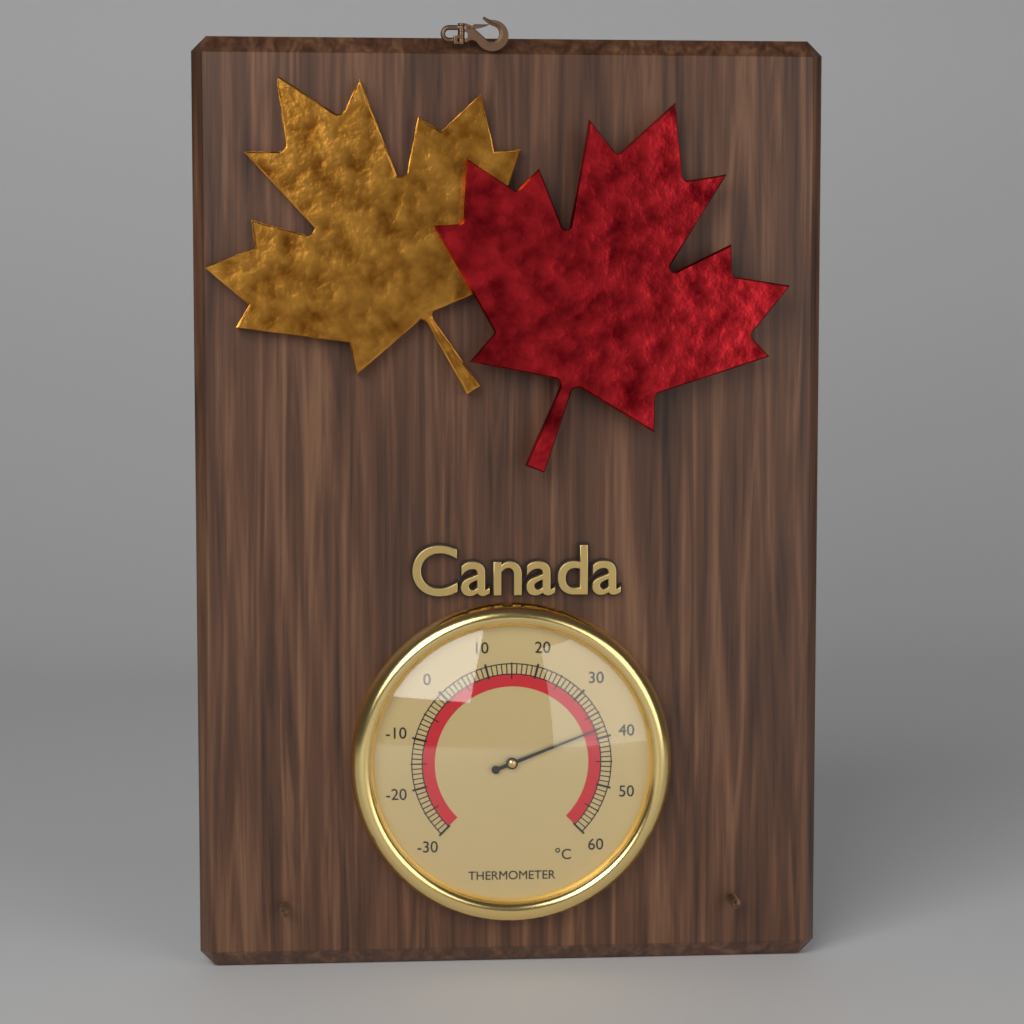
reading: 38 °C
